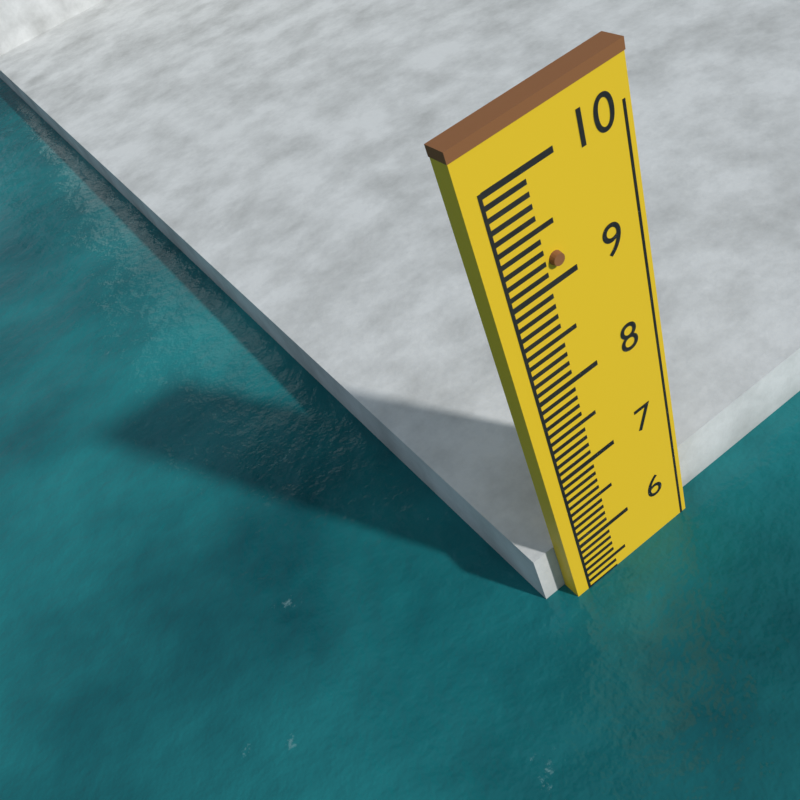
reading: 5.3 (no unit)
